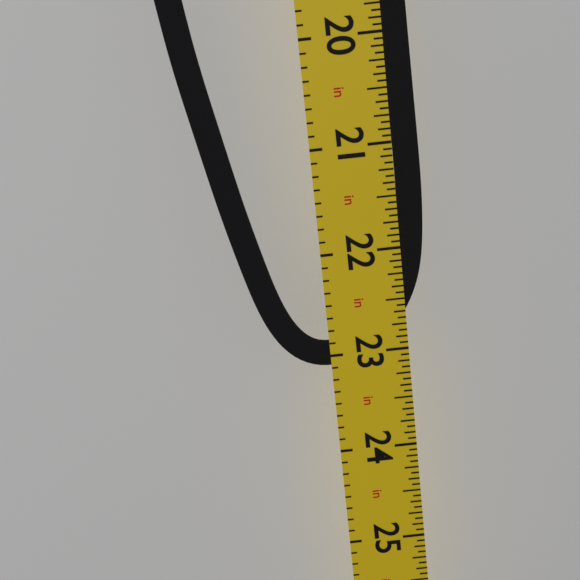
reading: 23.1250 in
